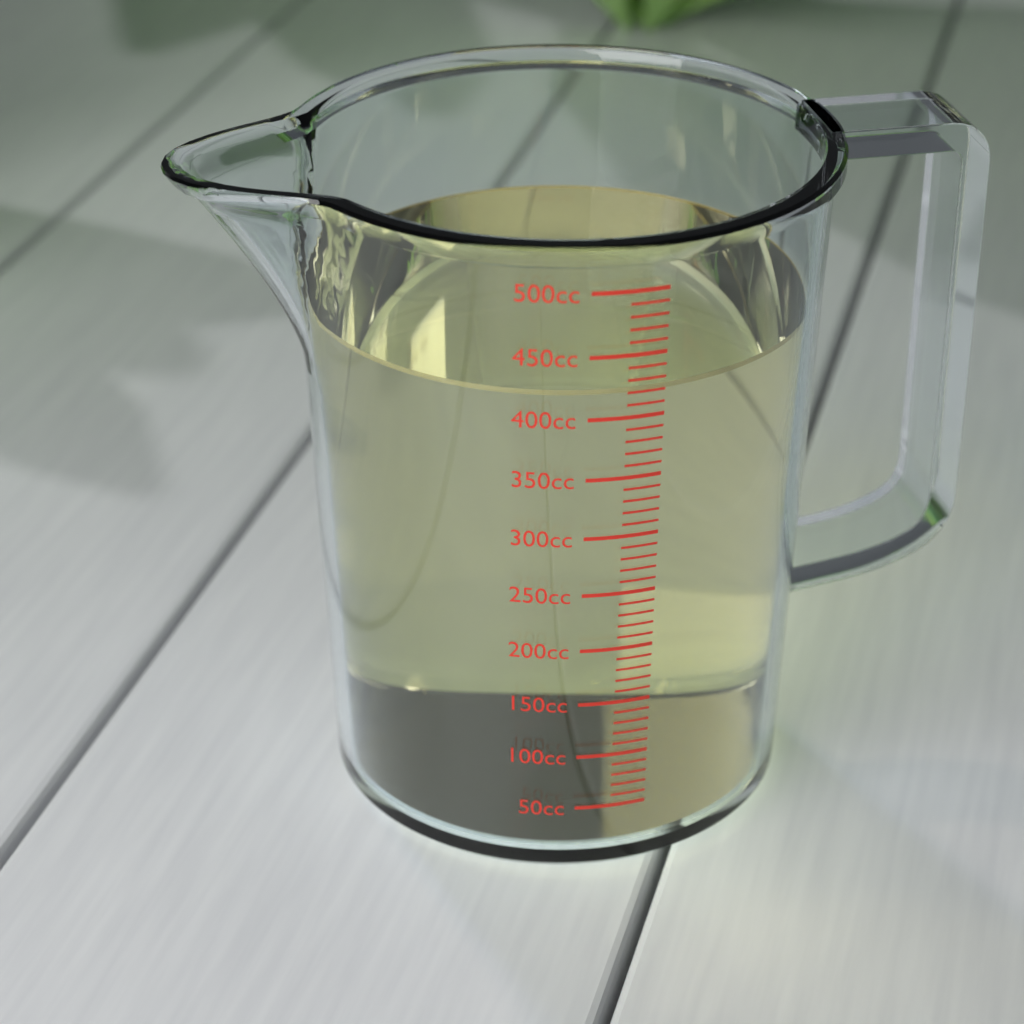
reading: 420 cc
